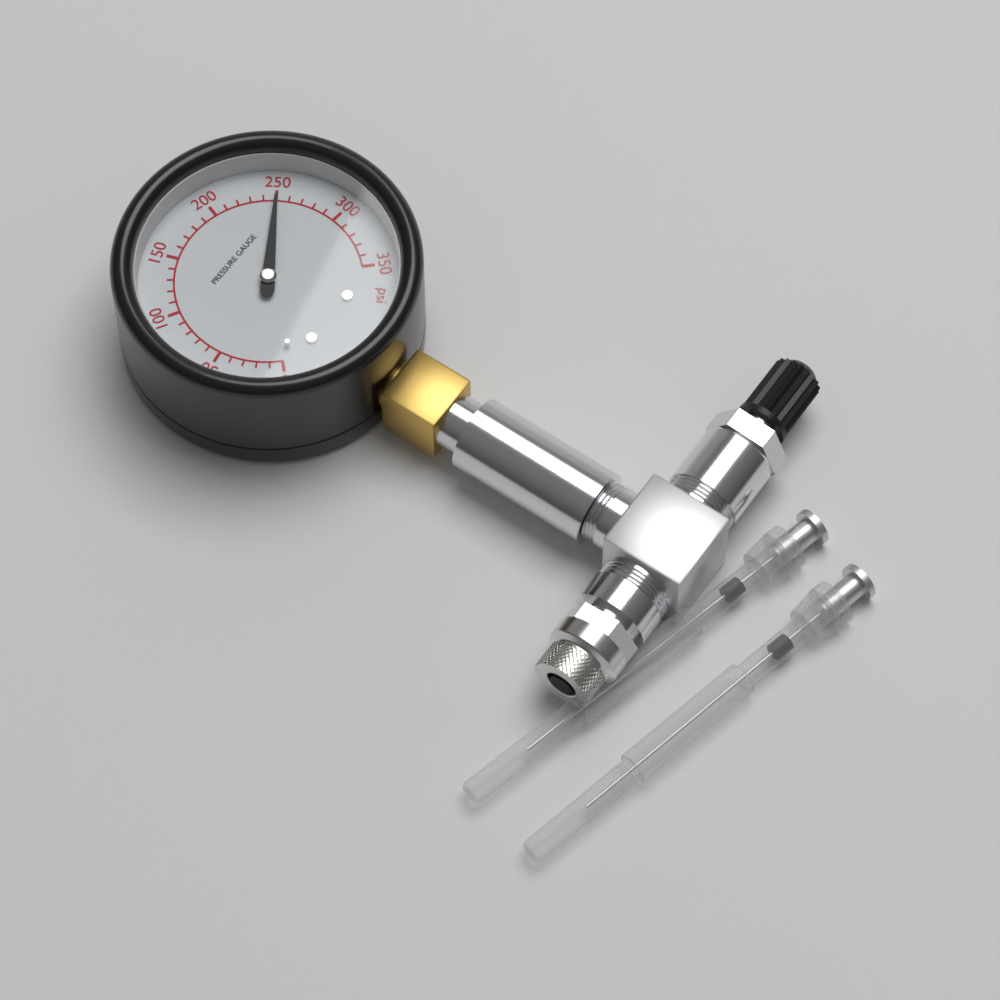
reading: 250 psi
